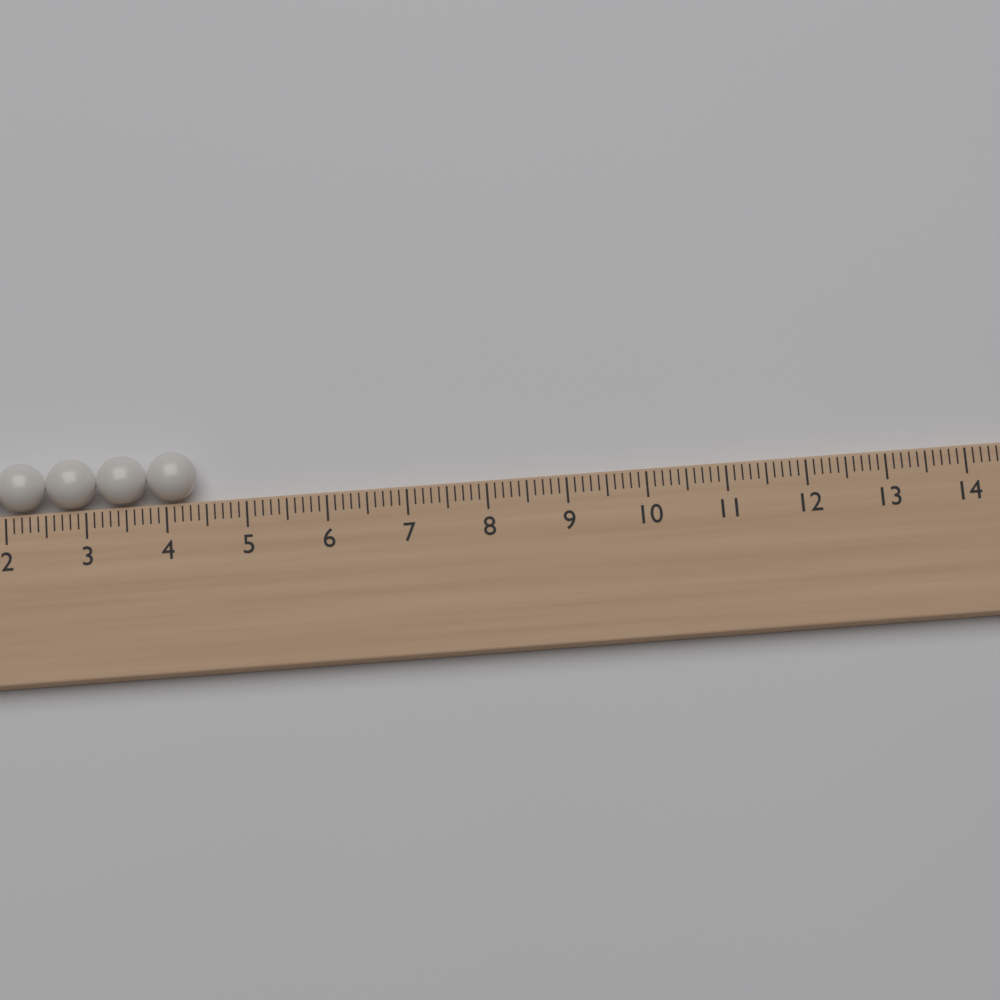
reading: 4.4 (no unit)
